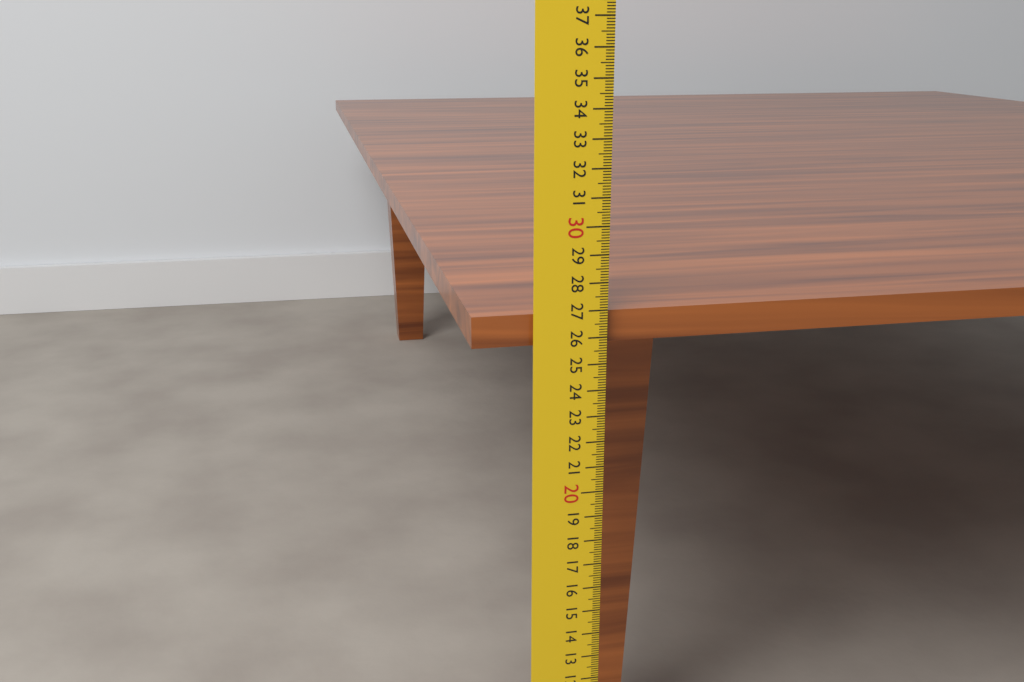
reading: 26.9 cm
